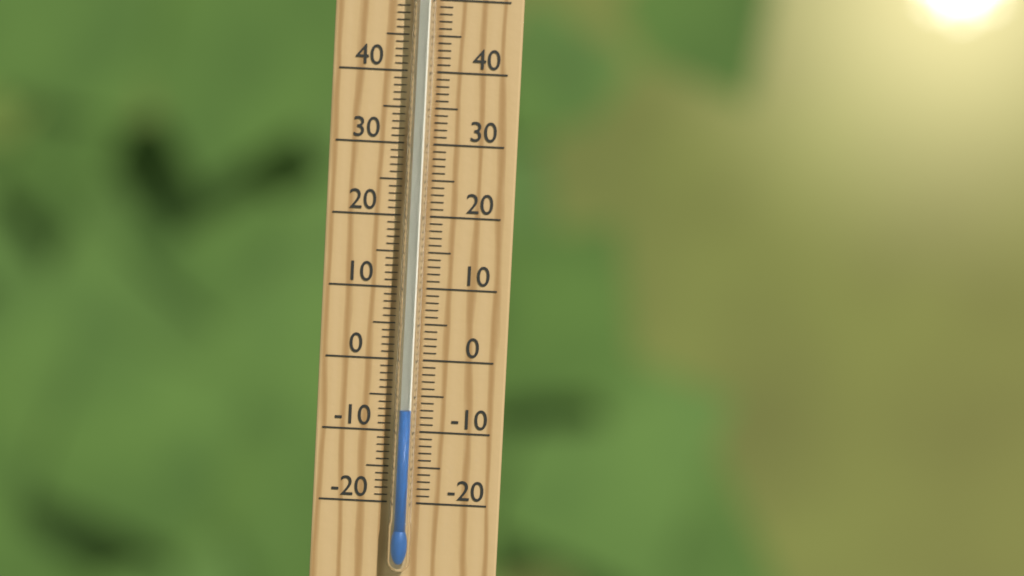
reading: -7 °C
